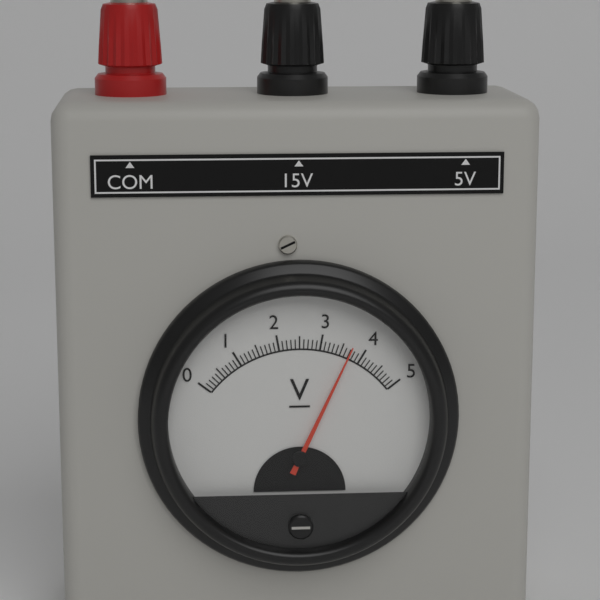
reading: 3.7 V
